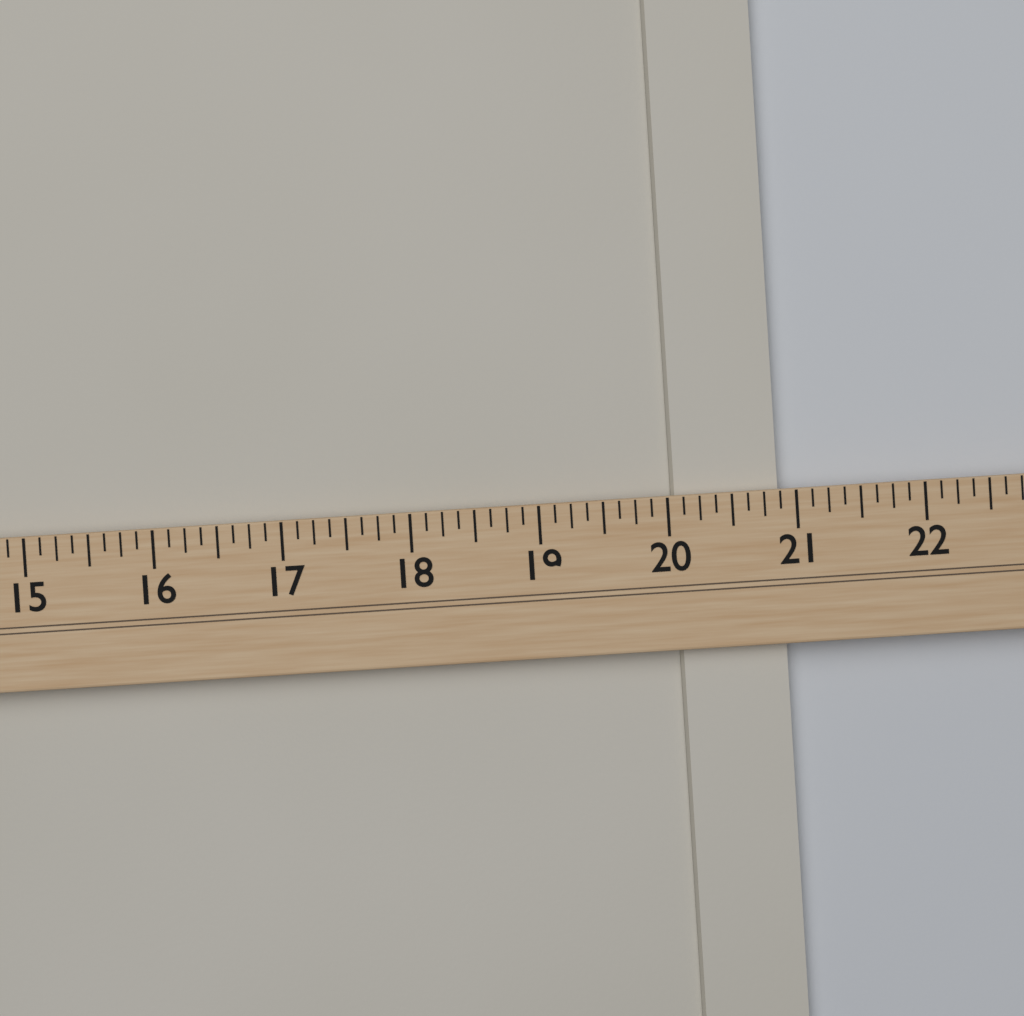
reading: 20.875 (no unit)
